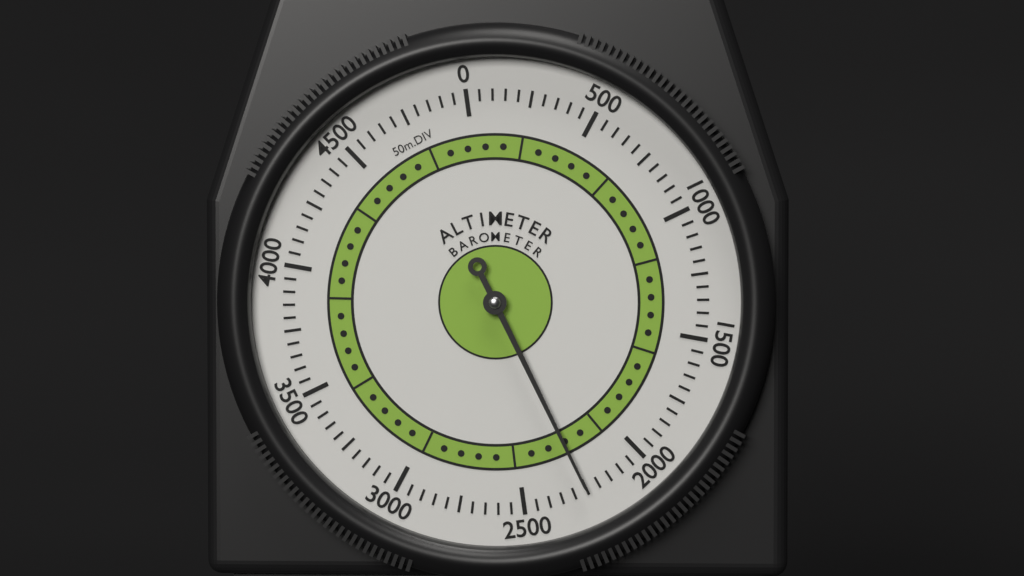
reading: 2250 m
